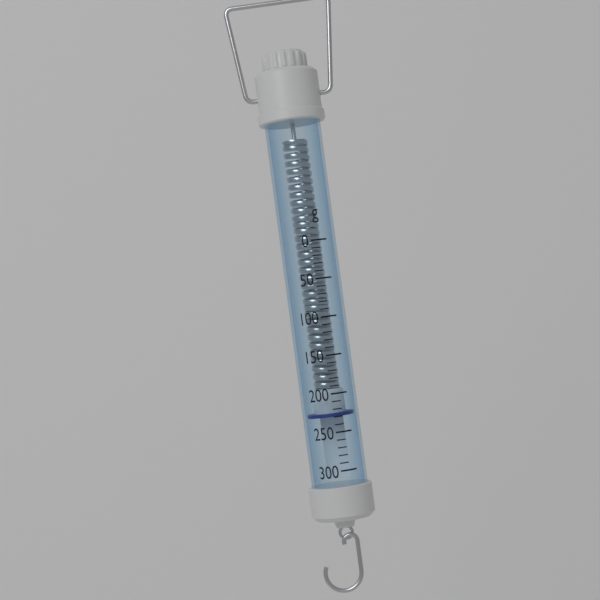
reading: 230 g
